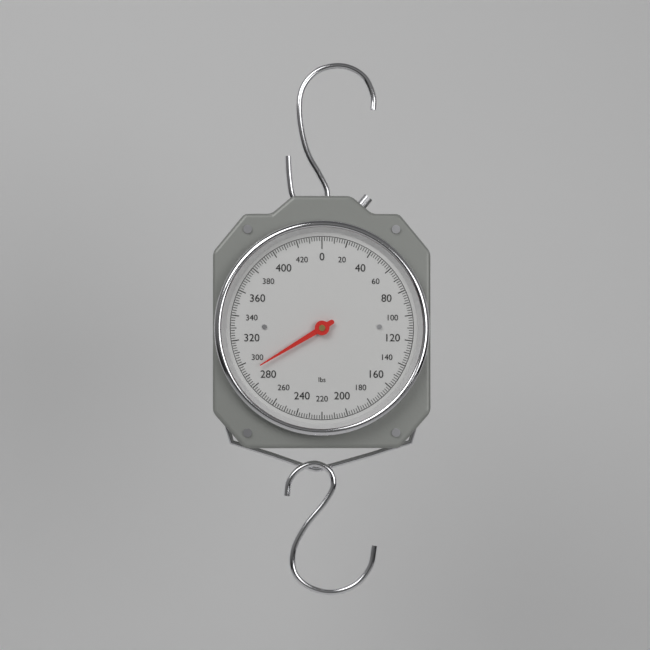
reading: 292 lbs
